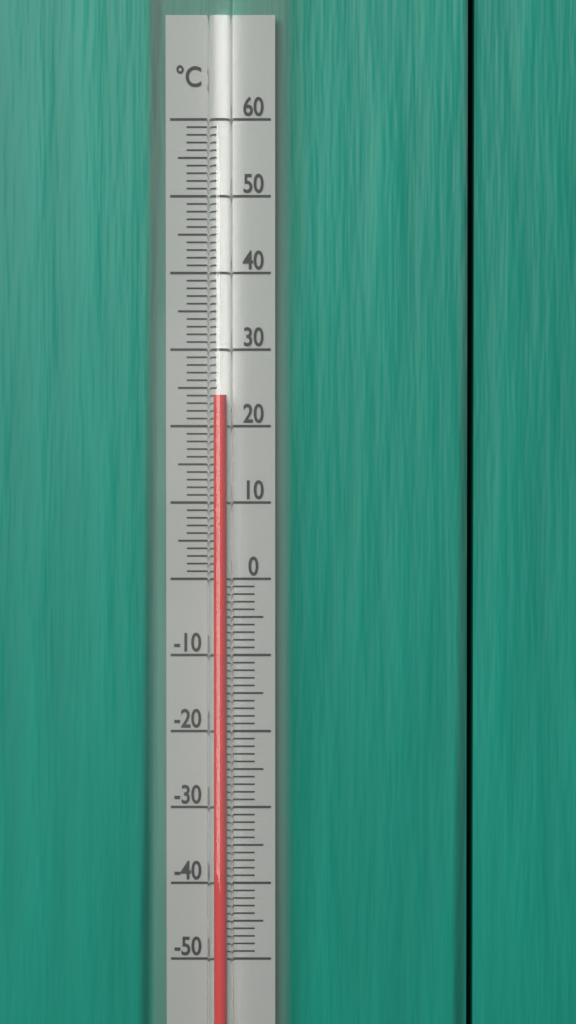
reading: 24 °C
